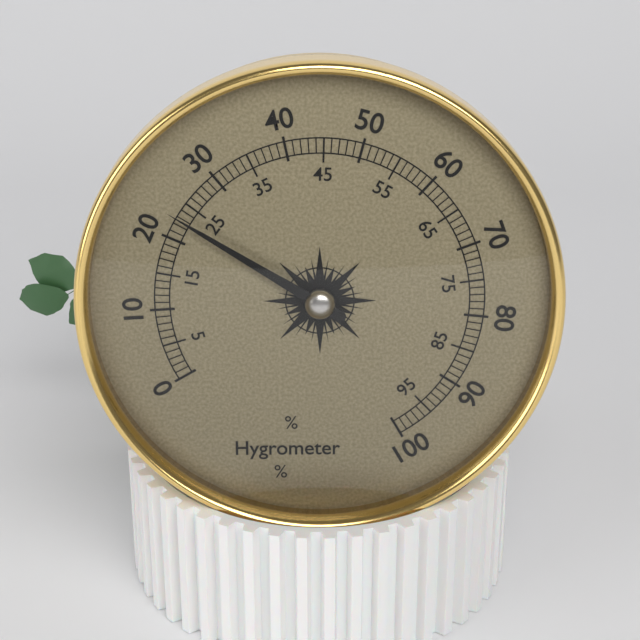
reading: 23 %
